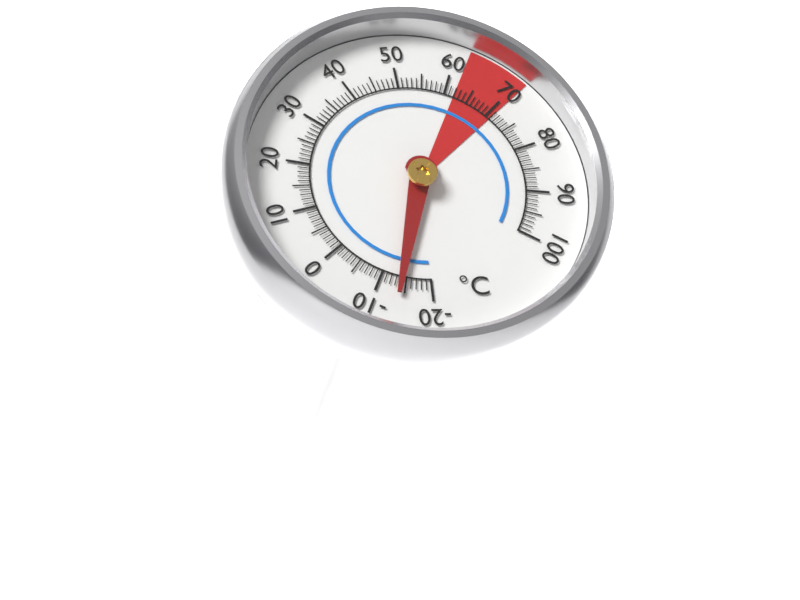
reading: -14 °C
